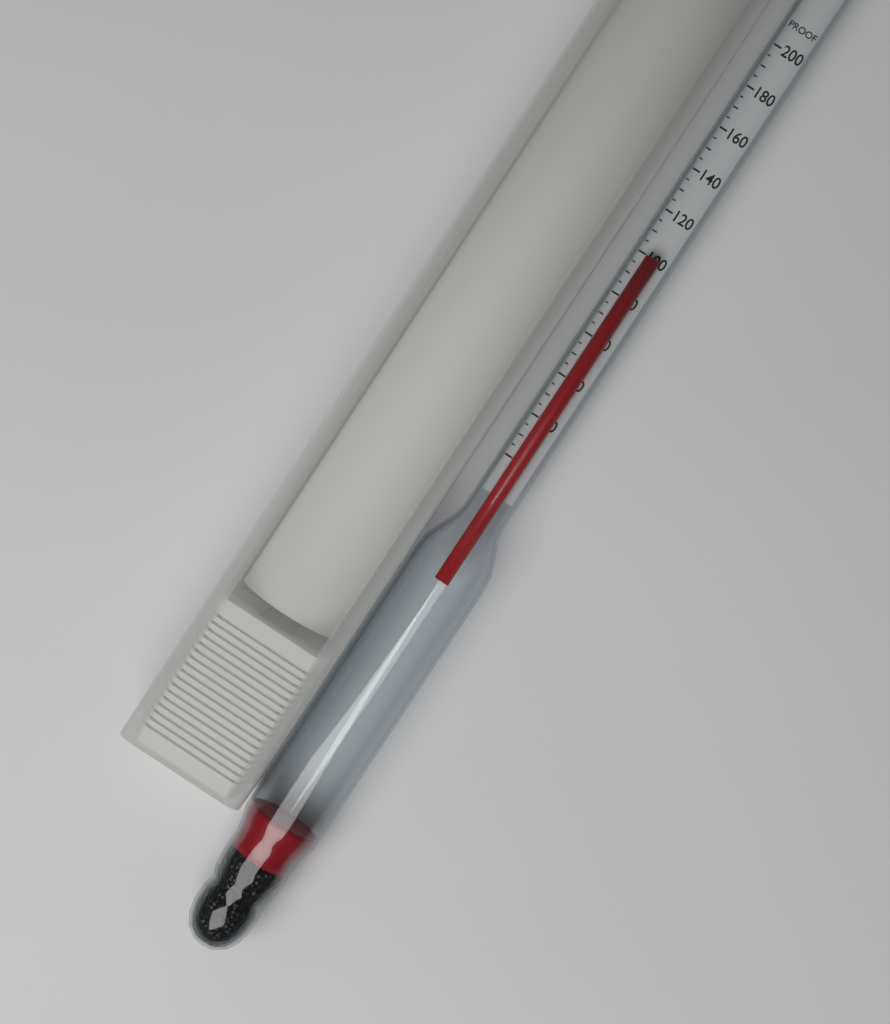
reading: 100 proof
